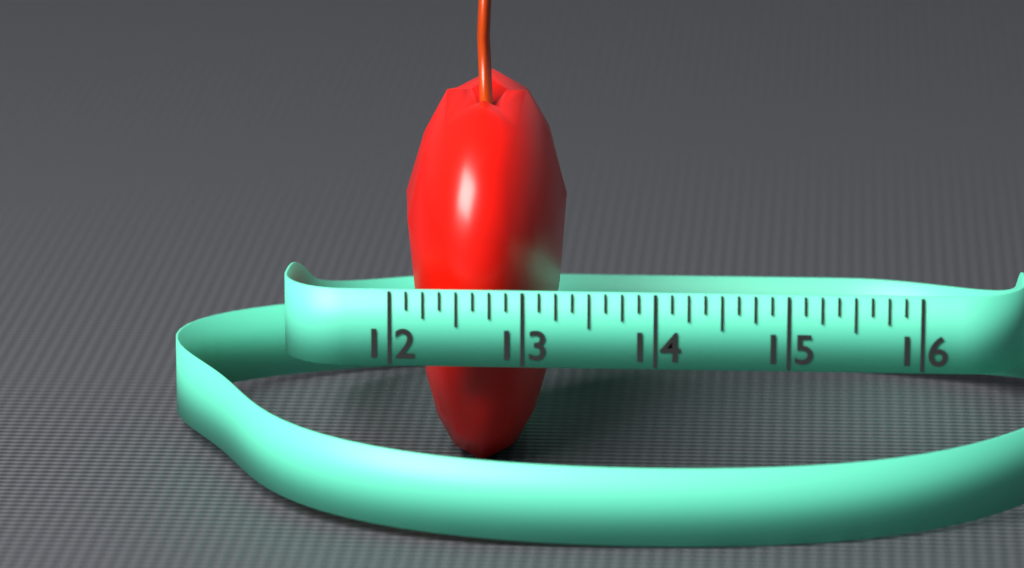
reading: 13.250 (no unit)
